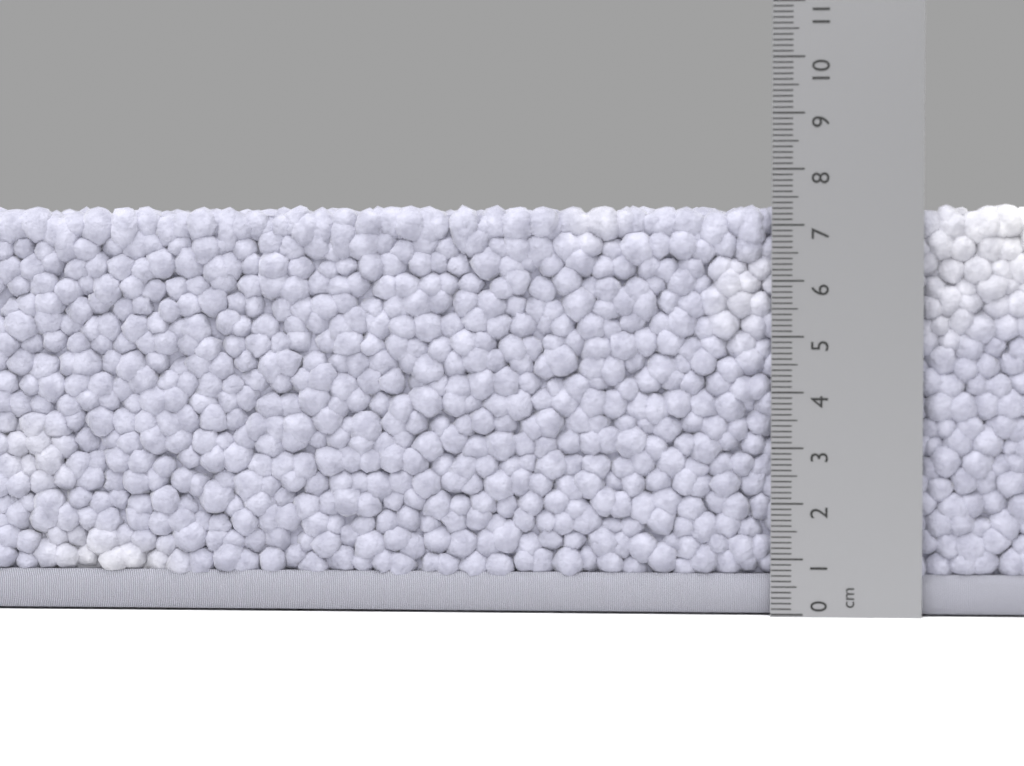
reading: 7.4 cm
